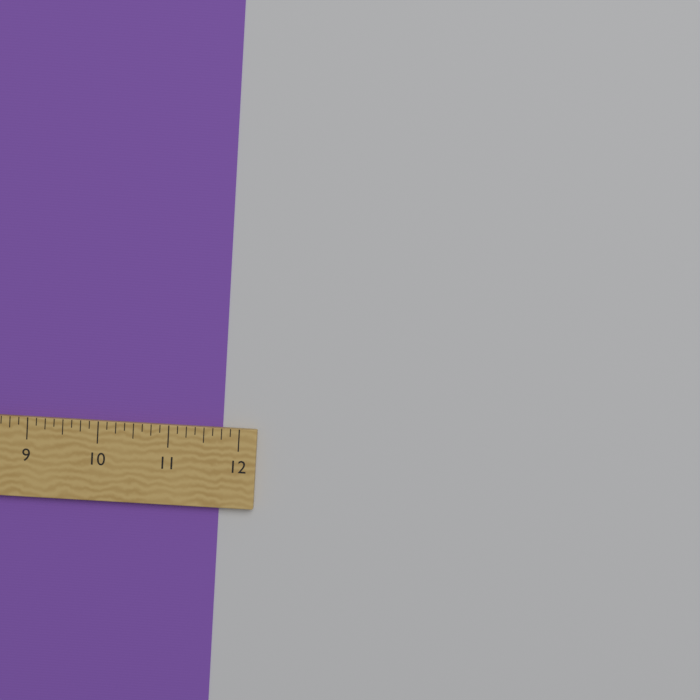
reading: 11.750 in
